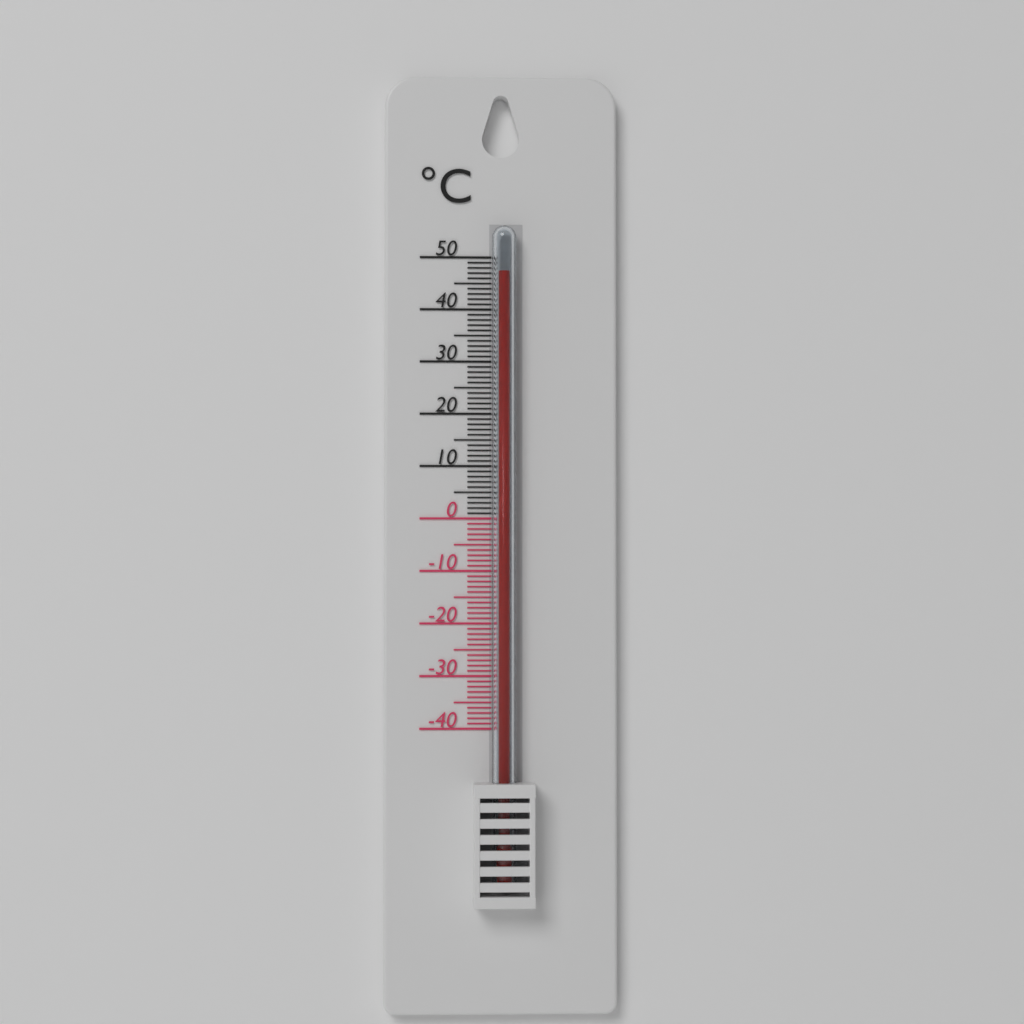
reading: 47 °C
